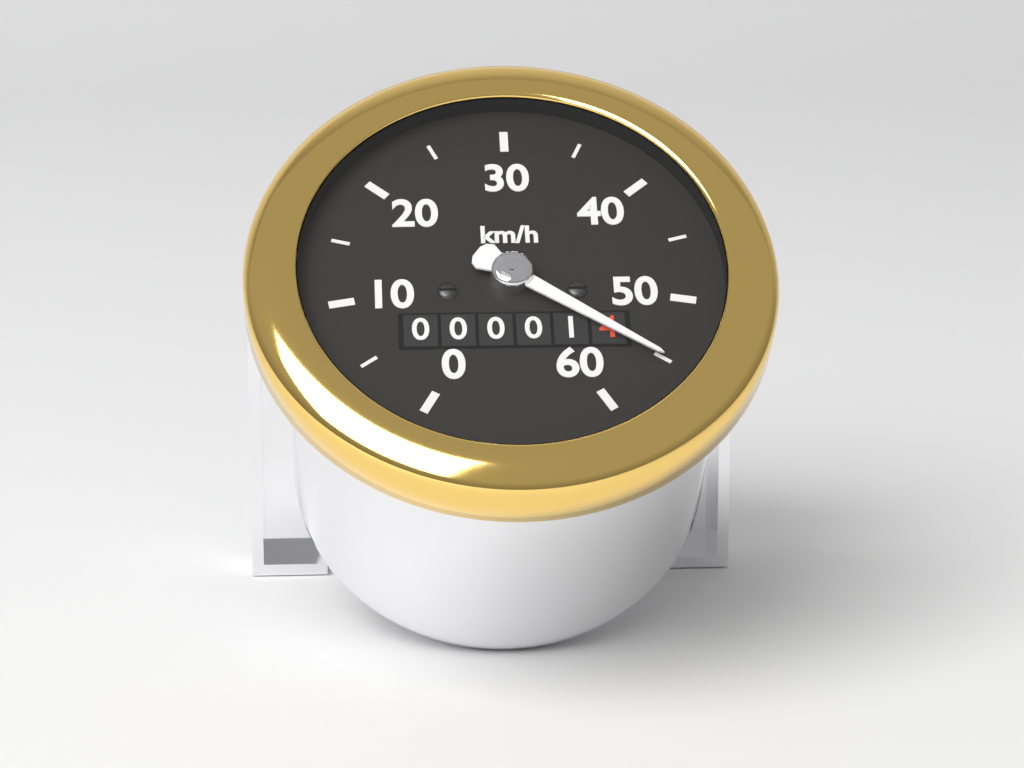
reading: 55 km/h
